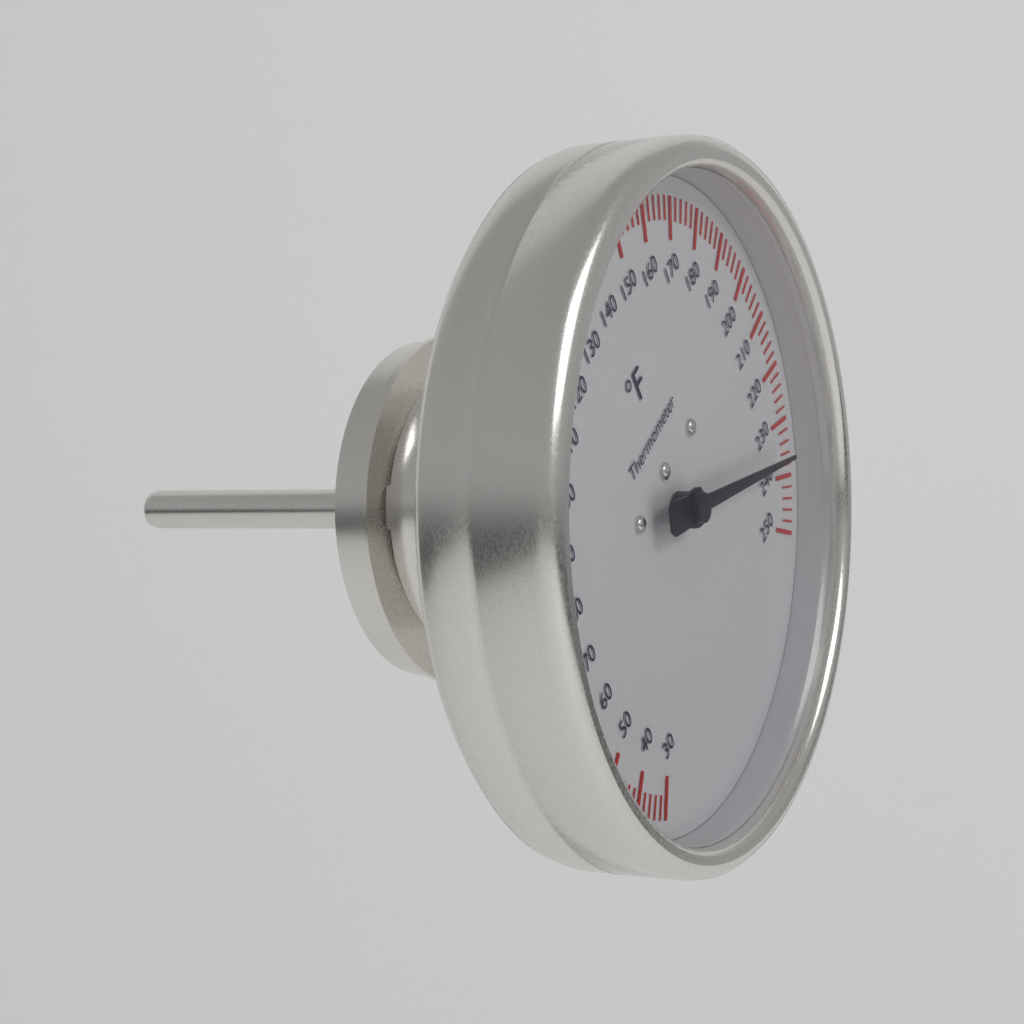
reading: 236 °F
